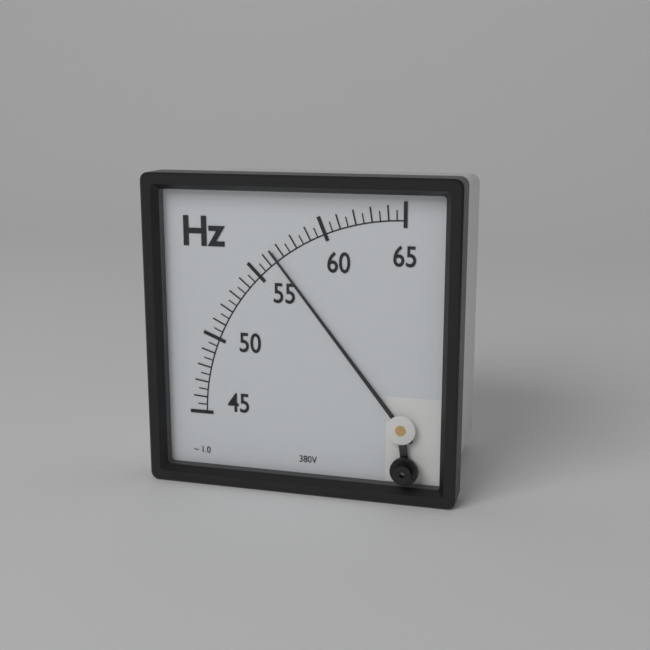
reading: 56.5 Hz
